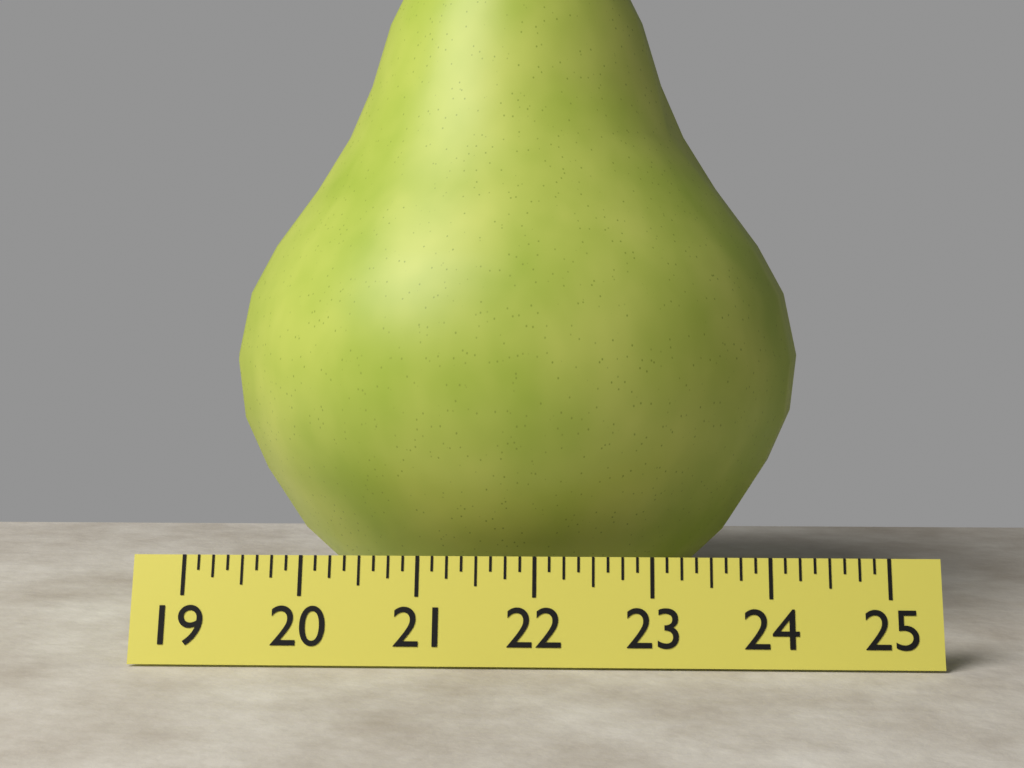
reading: 24.500 (no unit)
